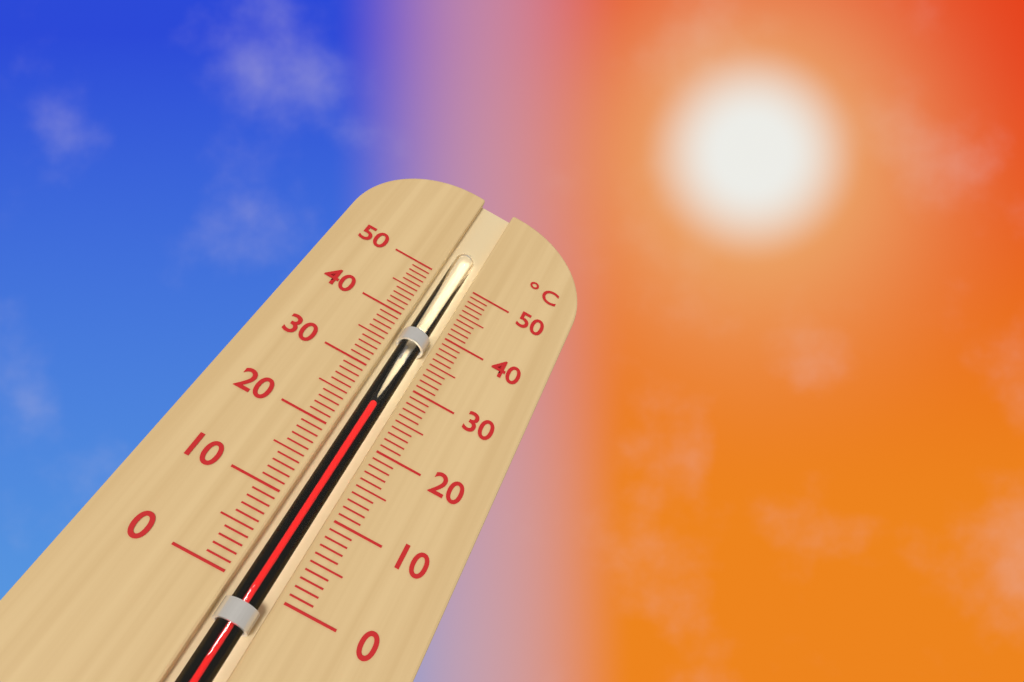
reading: 26 °C
